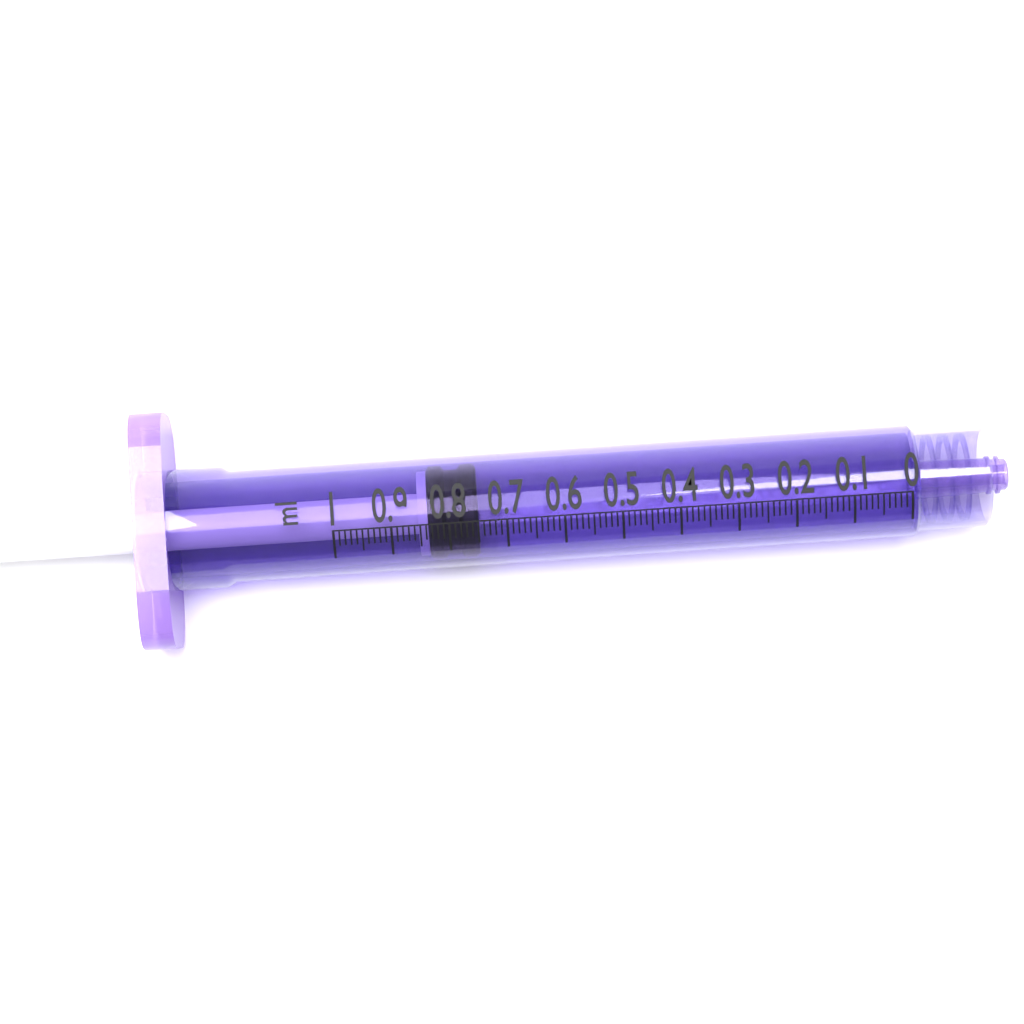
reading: 0.75 ml
